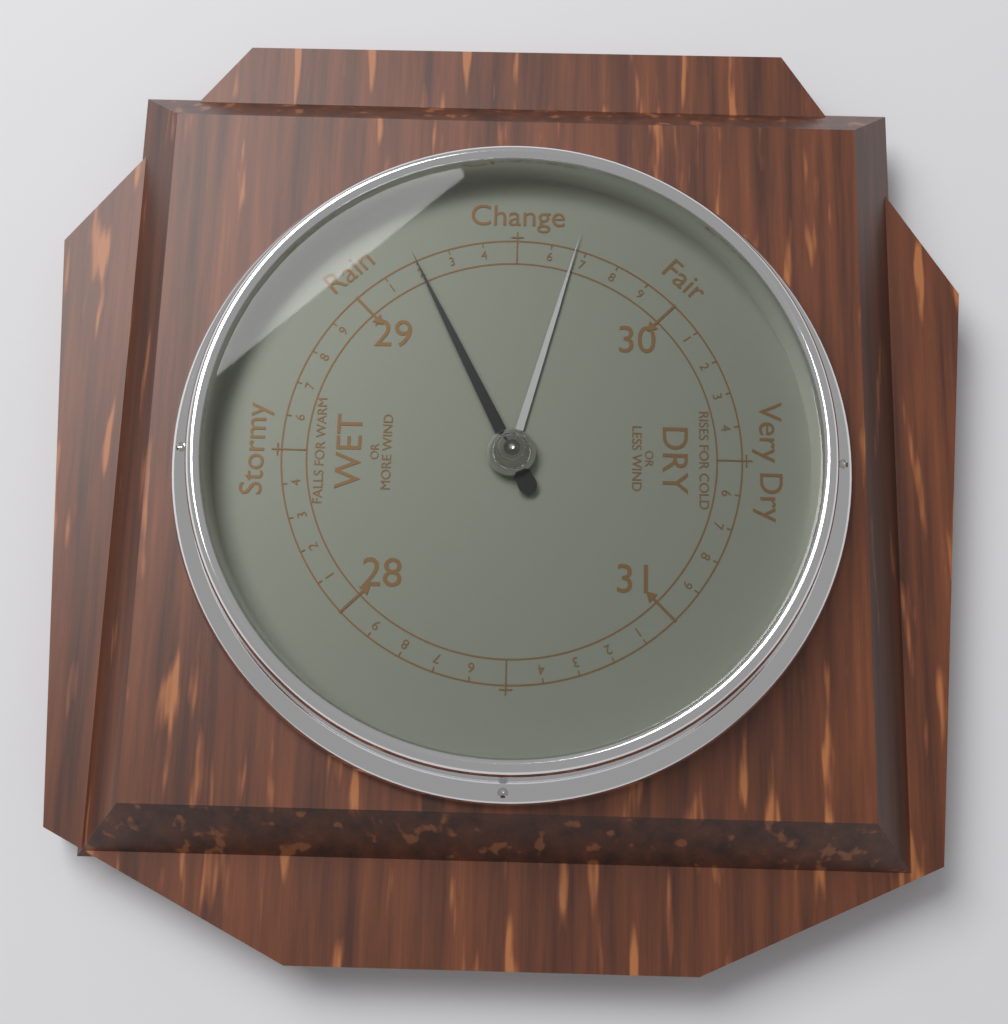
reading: 29.2 inHg
